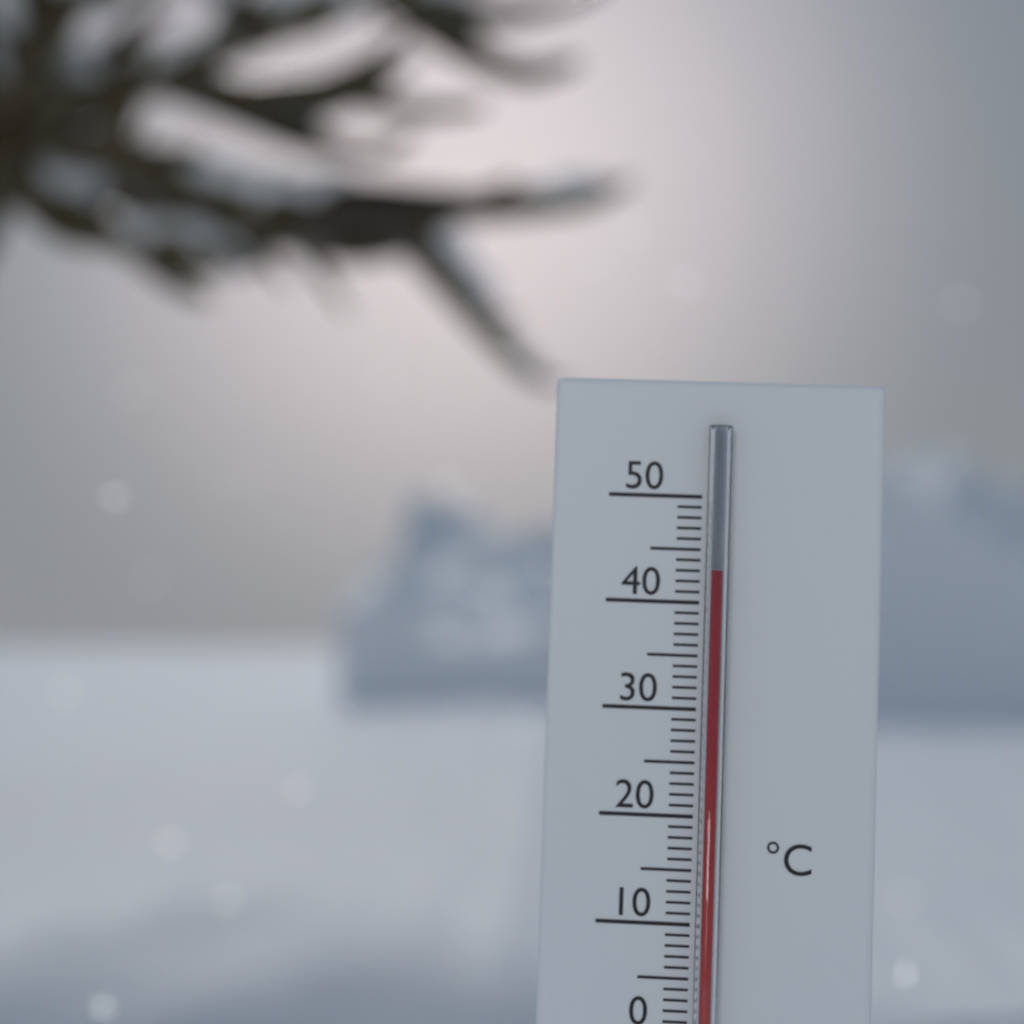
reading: 43 °C
